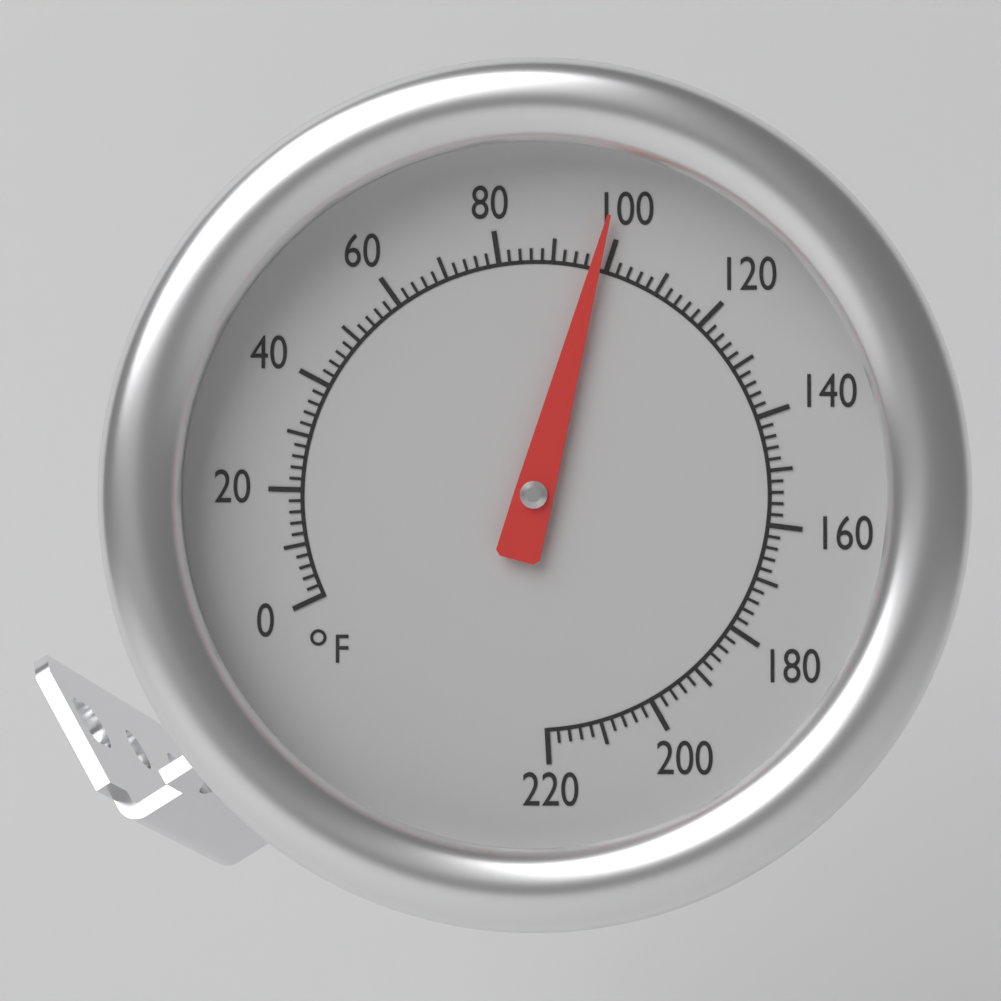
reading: 98 °F
